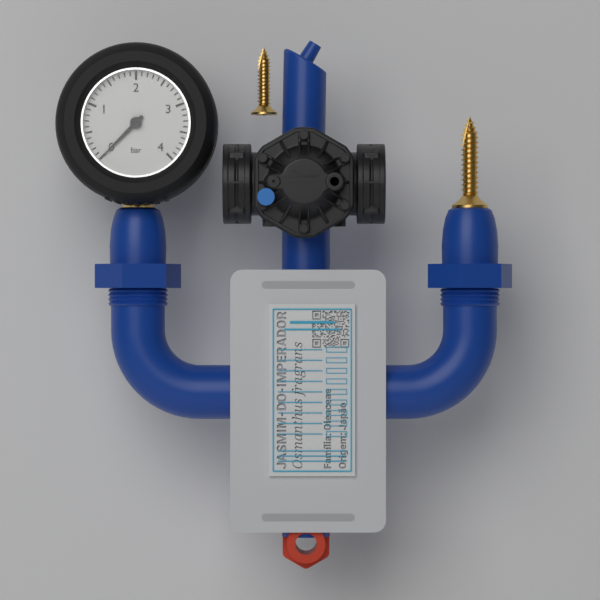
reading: 0.0 bar
